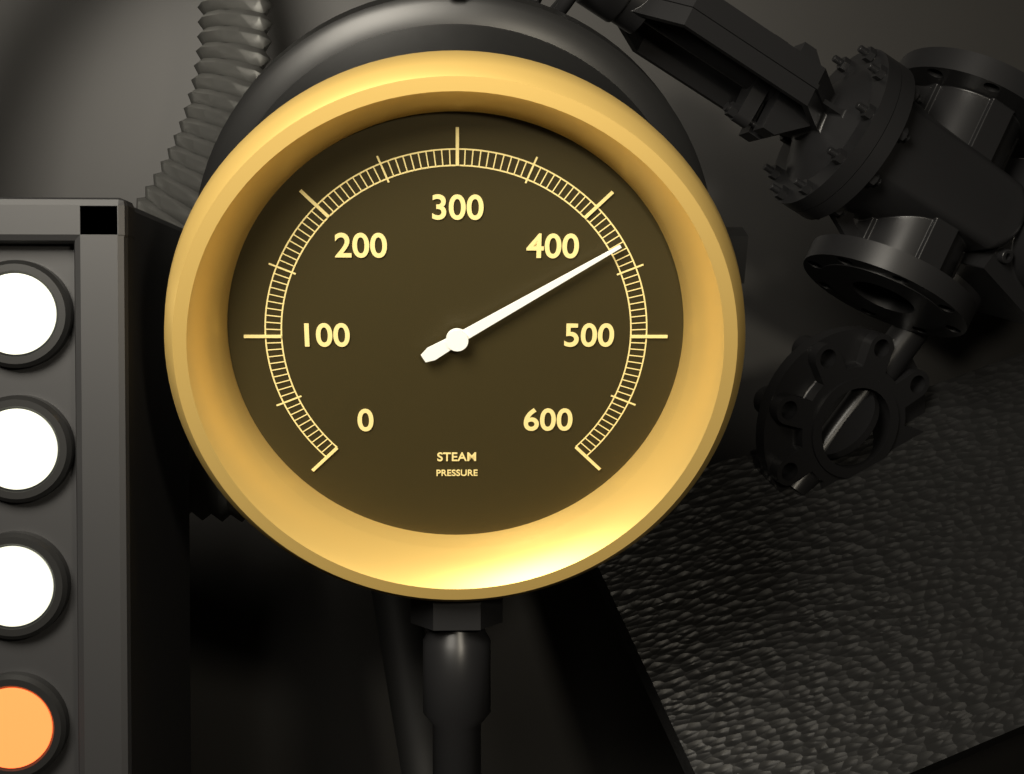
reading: 430 (no unit)
